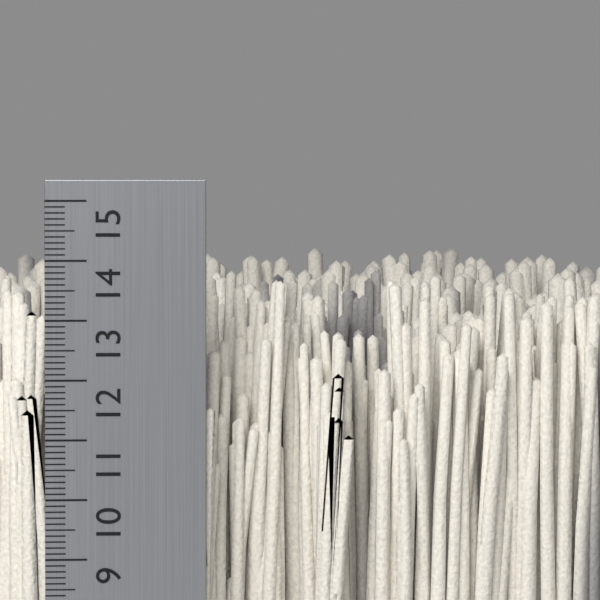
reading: 13.8 cm
